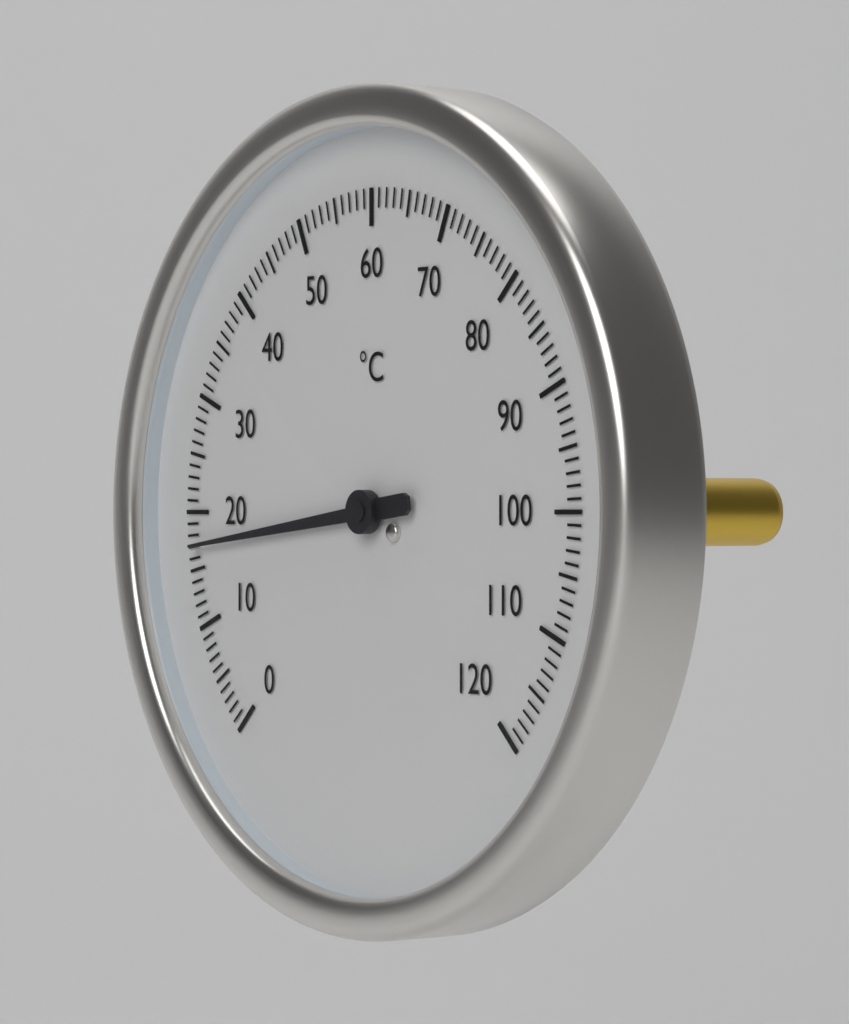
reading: 17 °C
